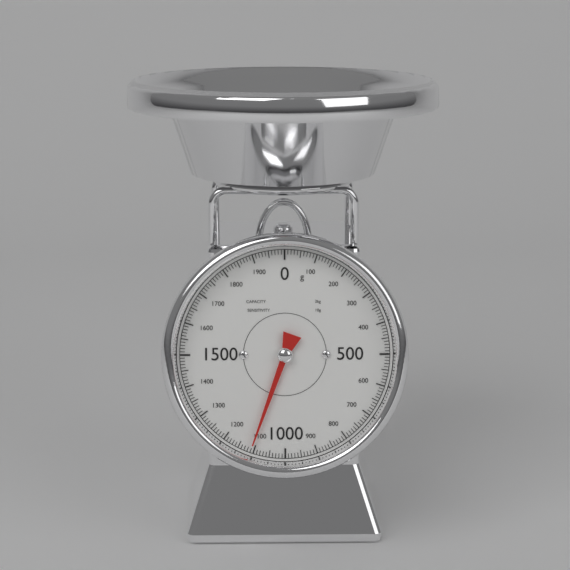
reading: 1110 g
